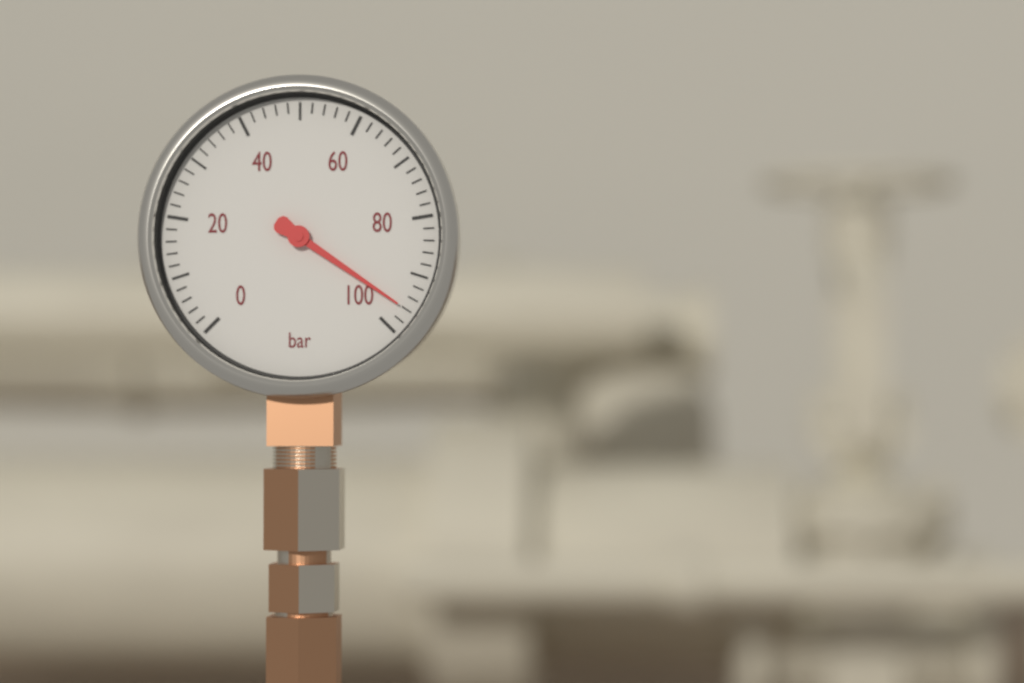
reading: 96 bar
